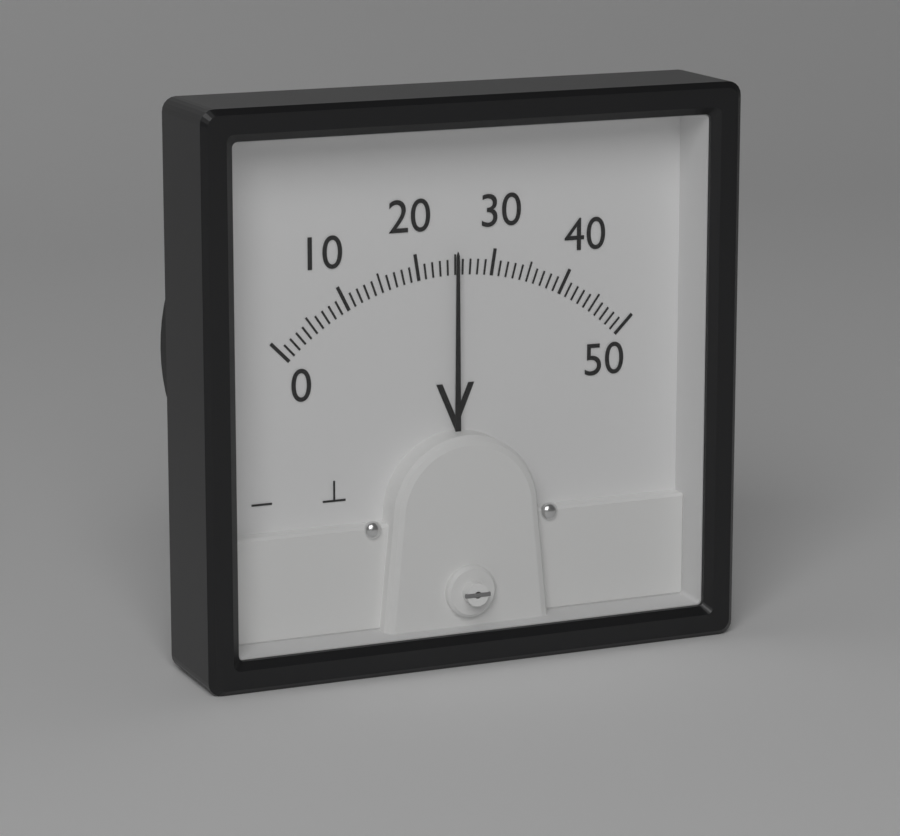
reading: 25 V
